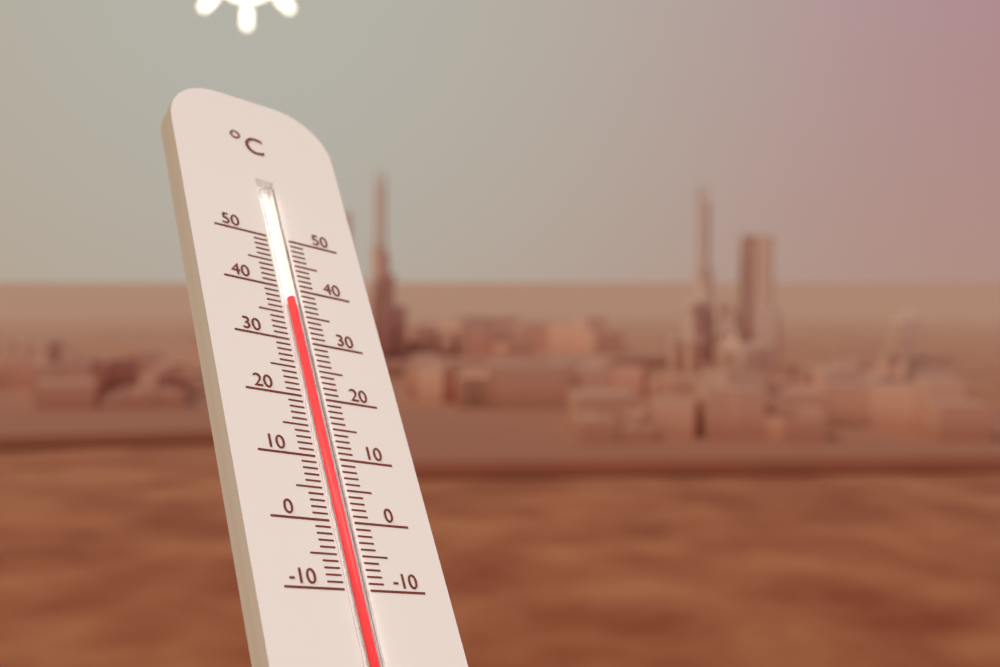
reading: 38 °C
